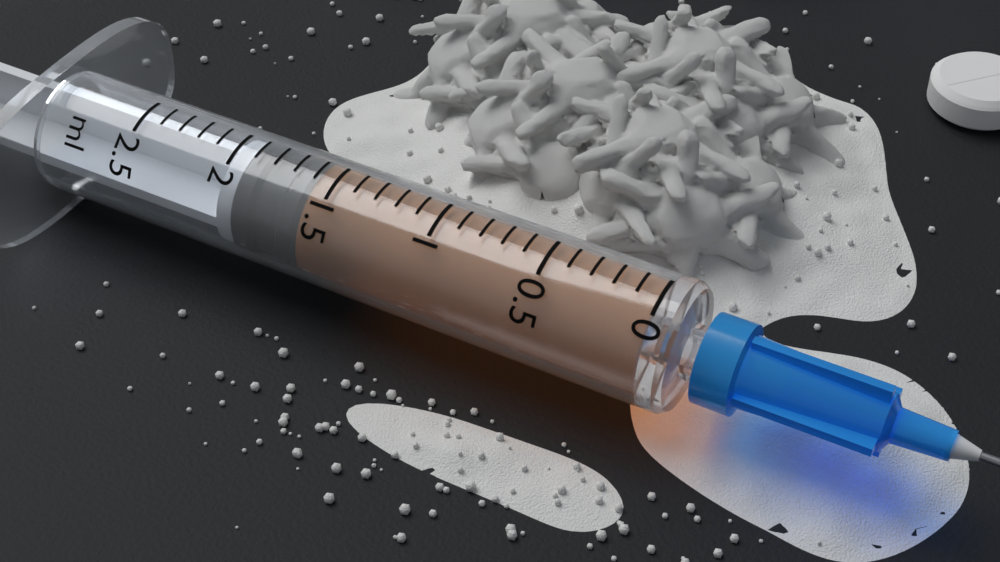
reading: 1.6 ml
